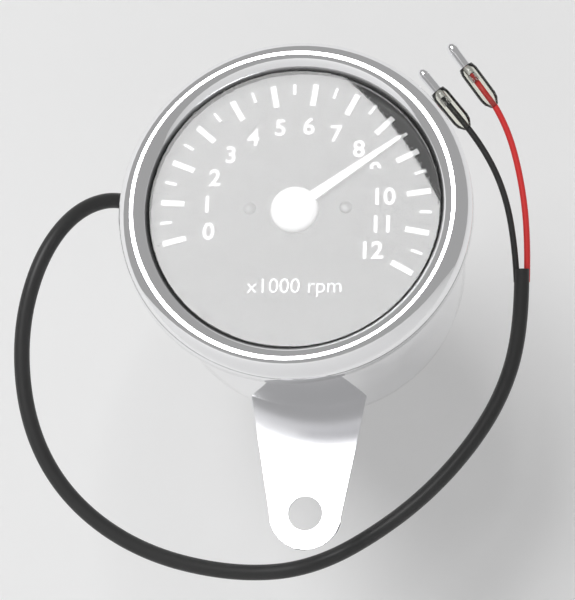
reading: 8.5 x1000 rpm
